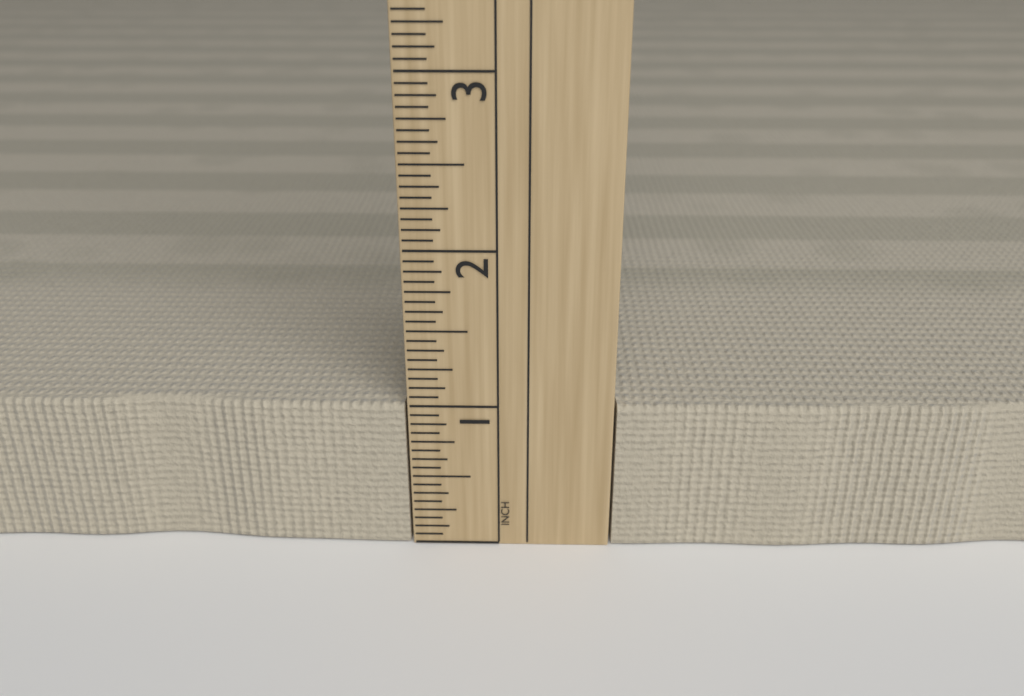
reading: 1.0000 in
